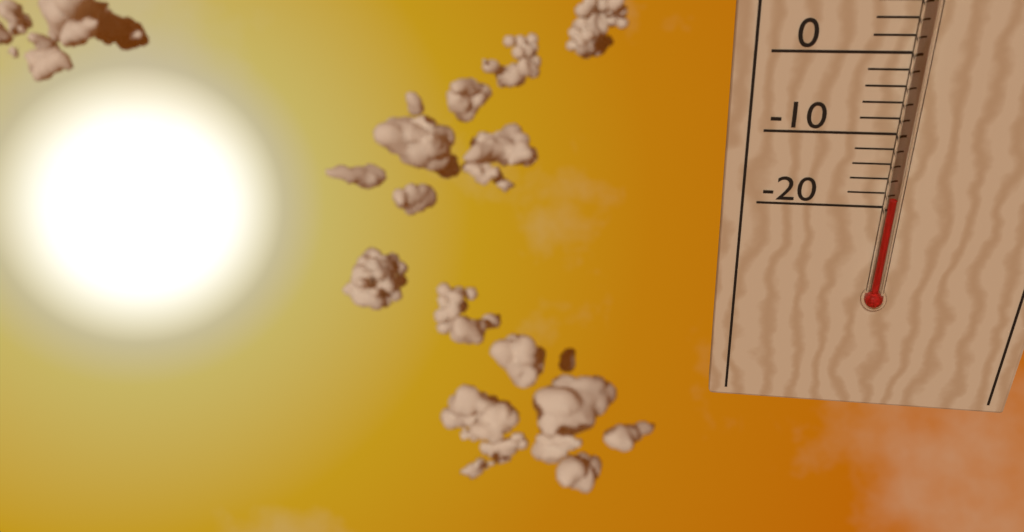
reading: -18 °C
